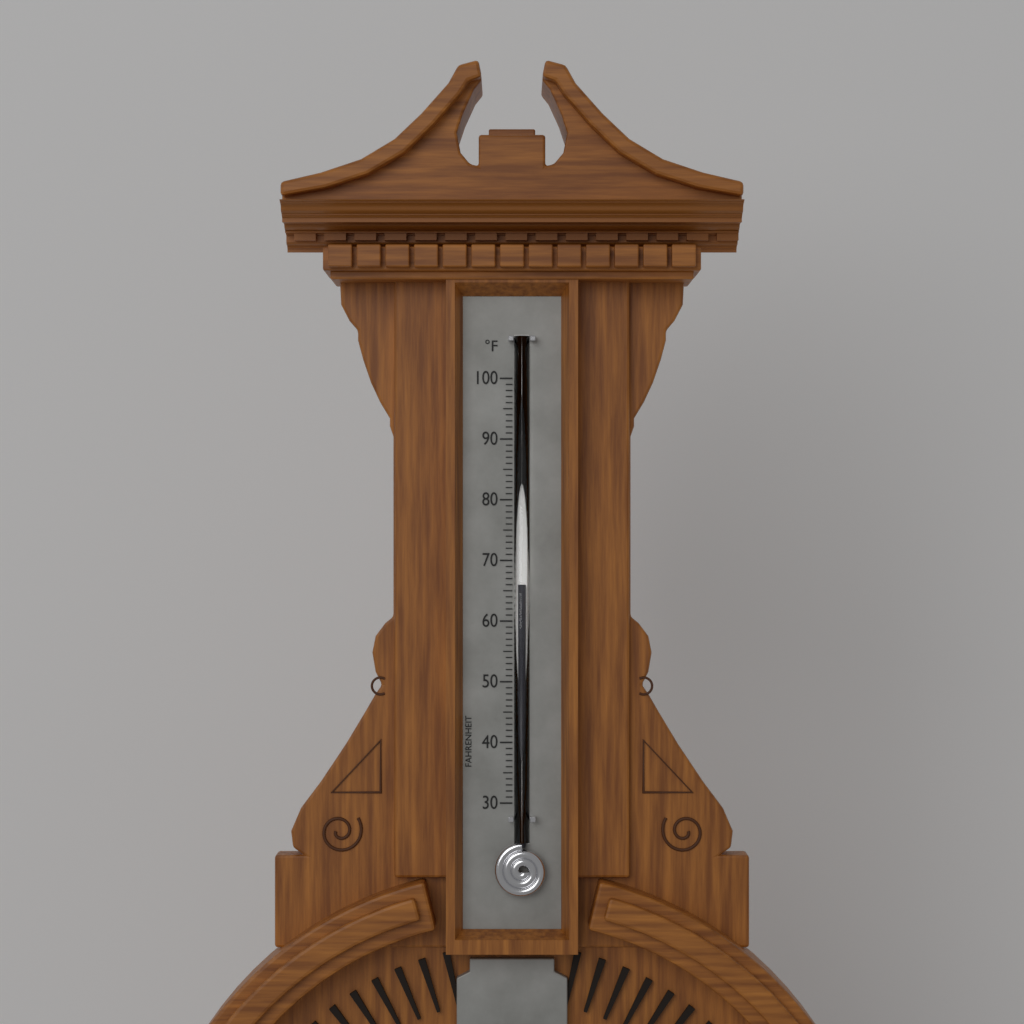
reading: 66 °F
